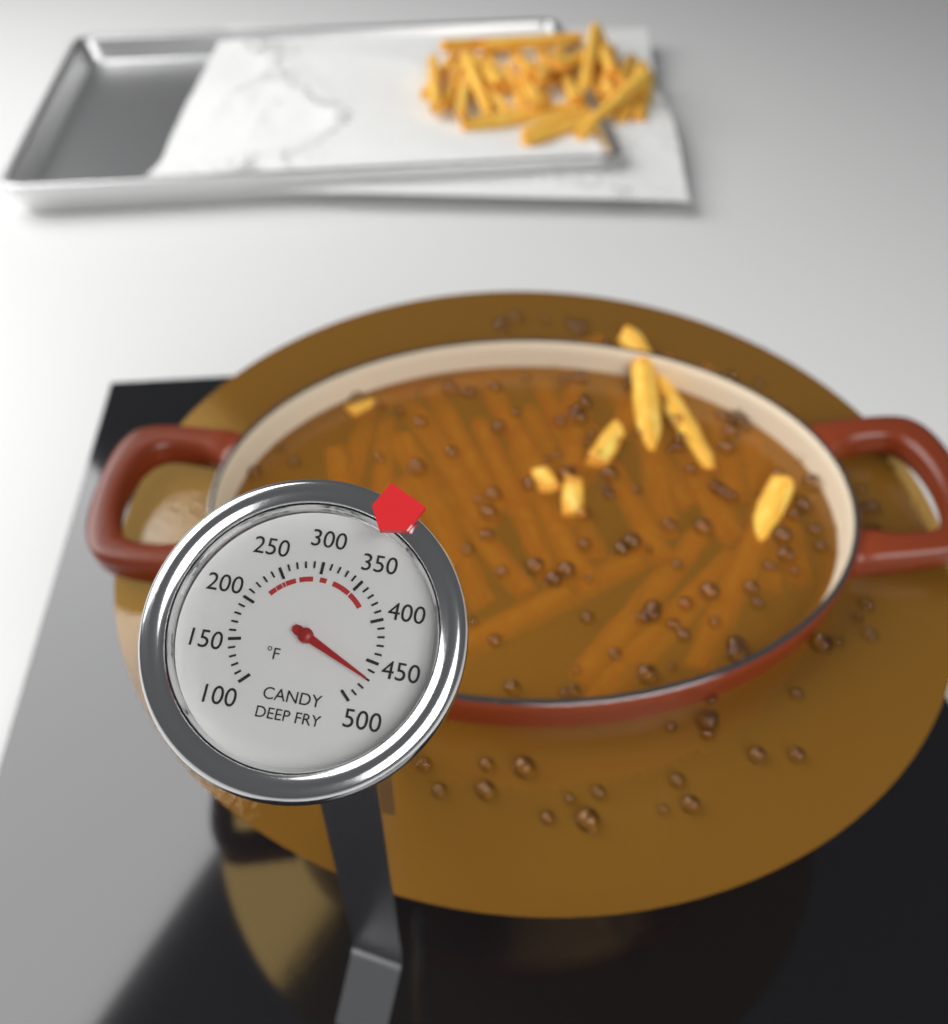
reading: 470 °F
